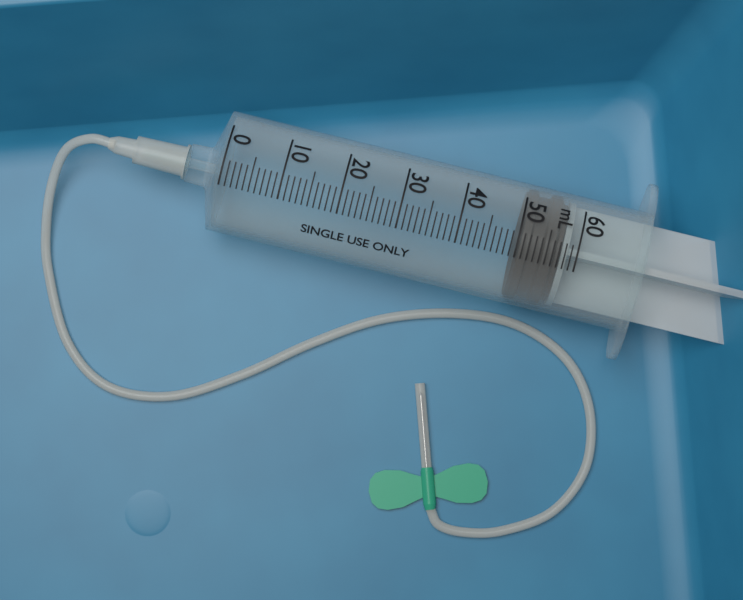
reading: 50 mL
